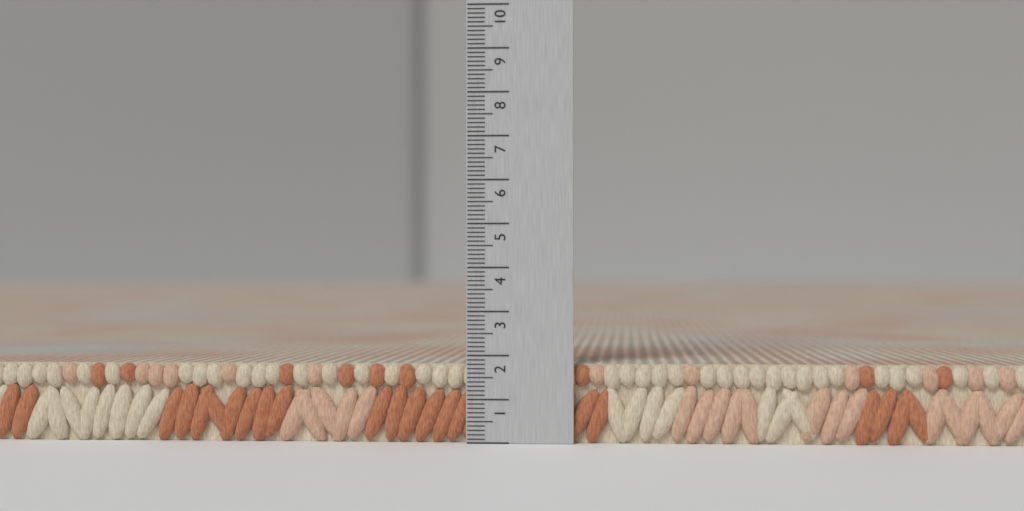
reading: 1.8 (no unit)
